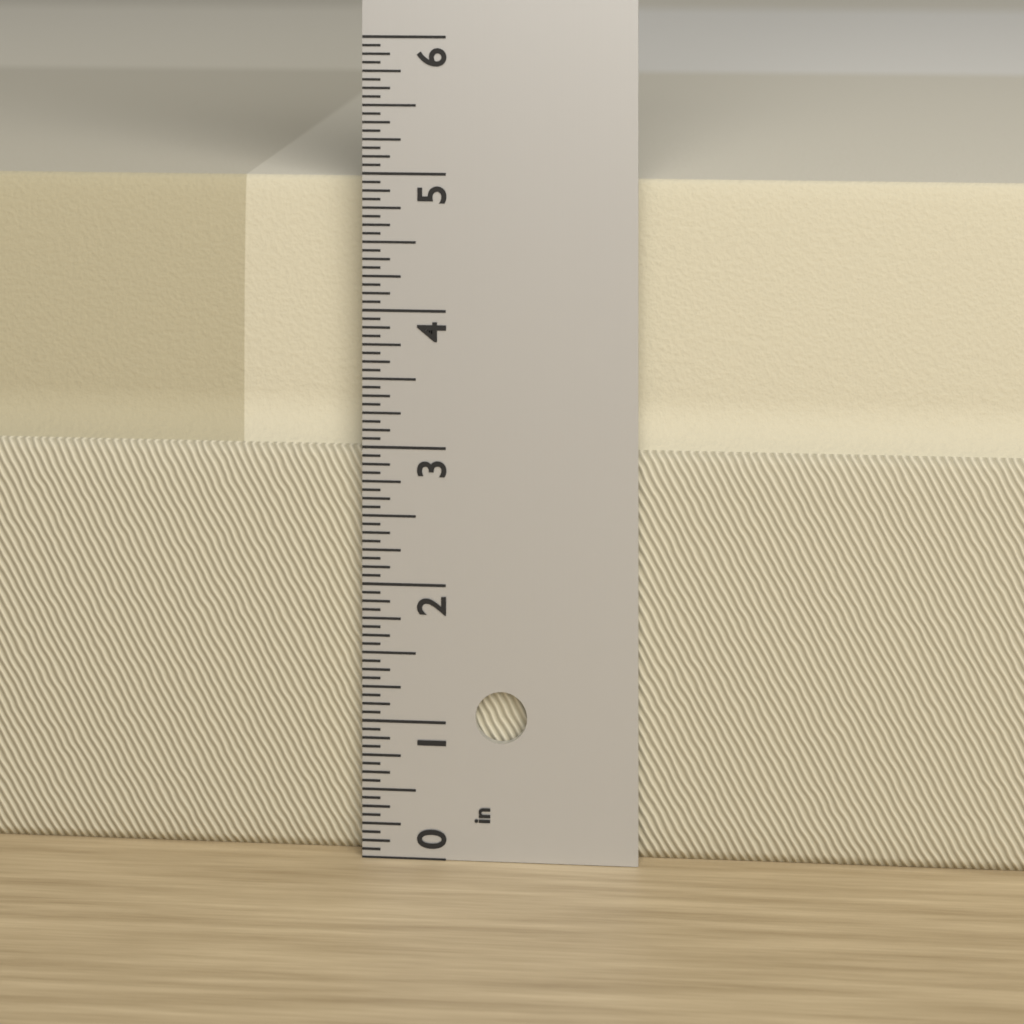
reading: 4.9375 in
